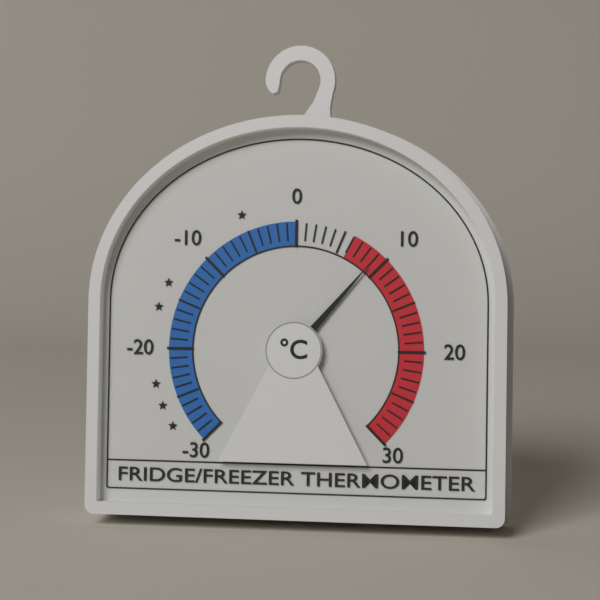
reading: 9 °C
